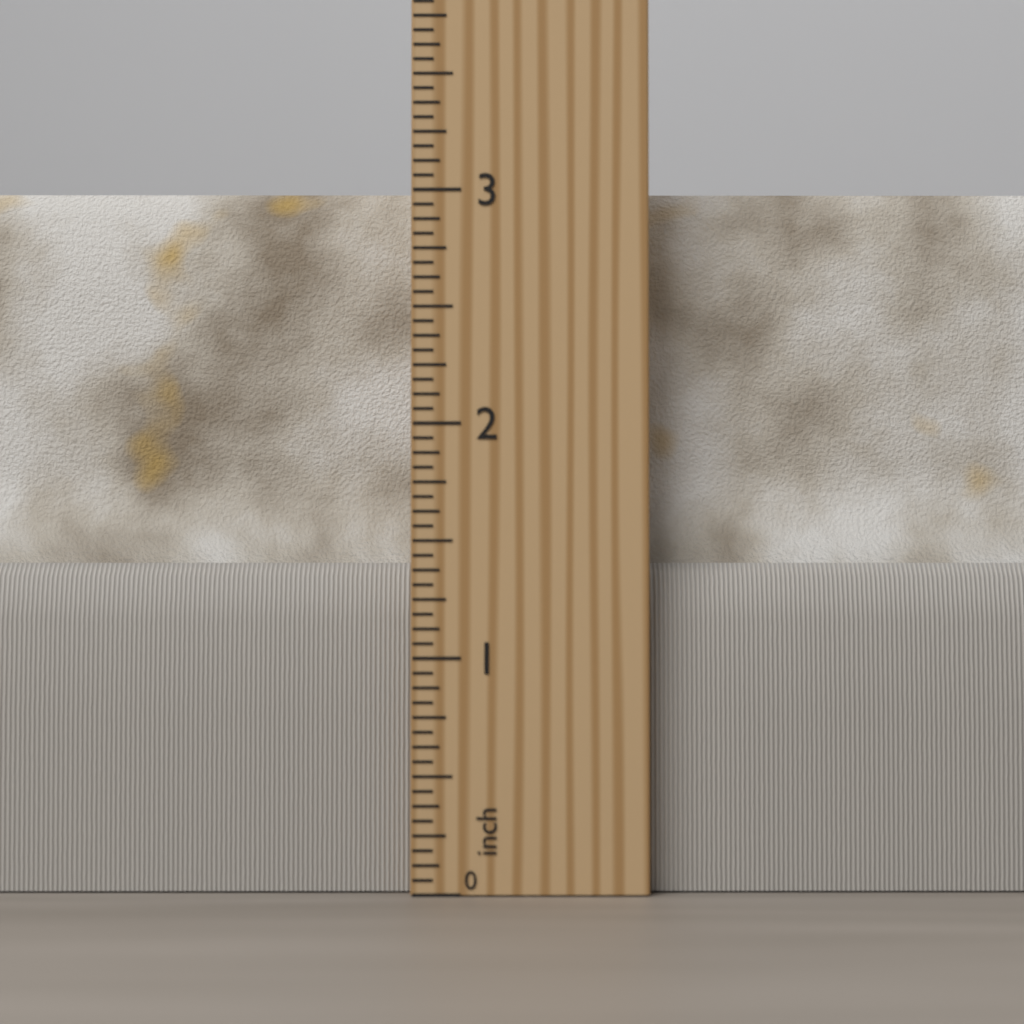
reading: 3.0625 inch
